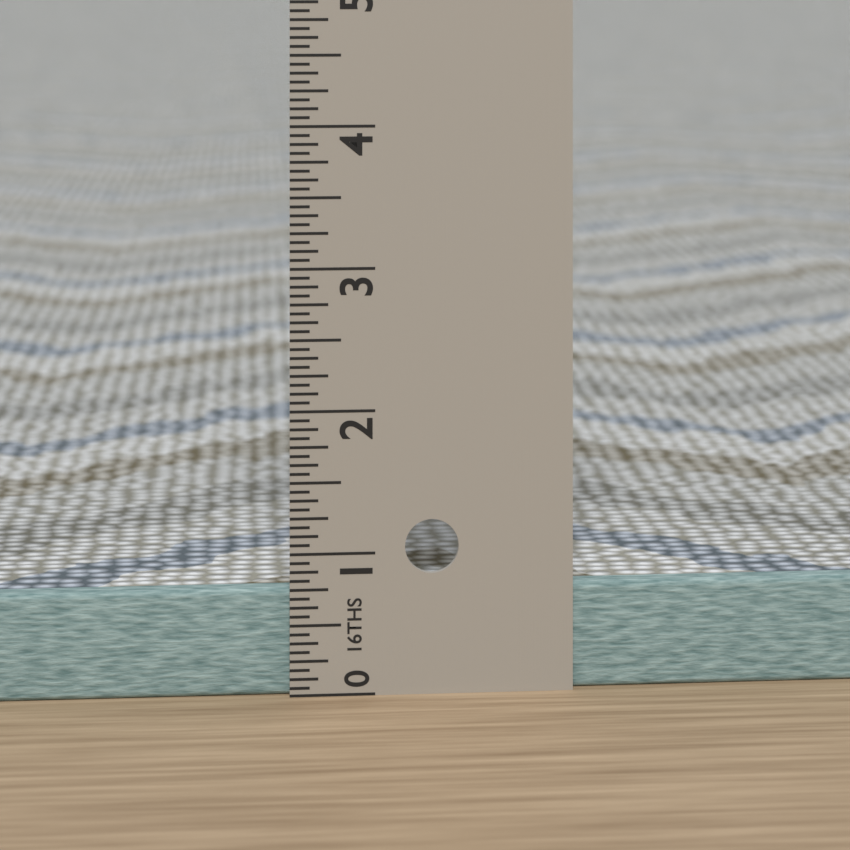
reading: 0.7500 in
